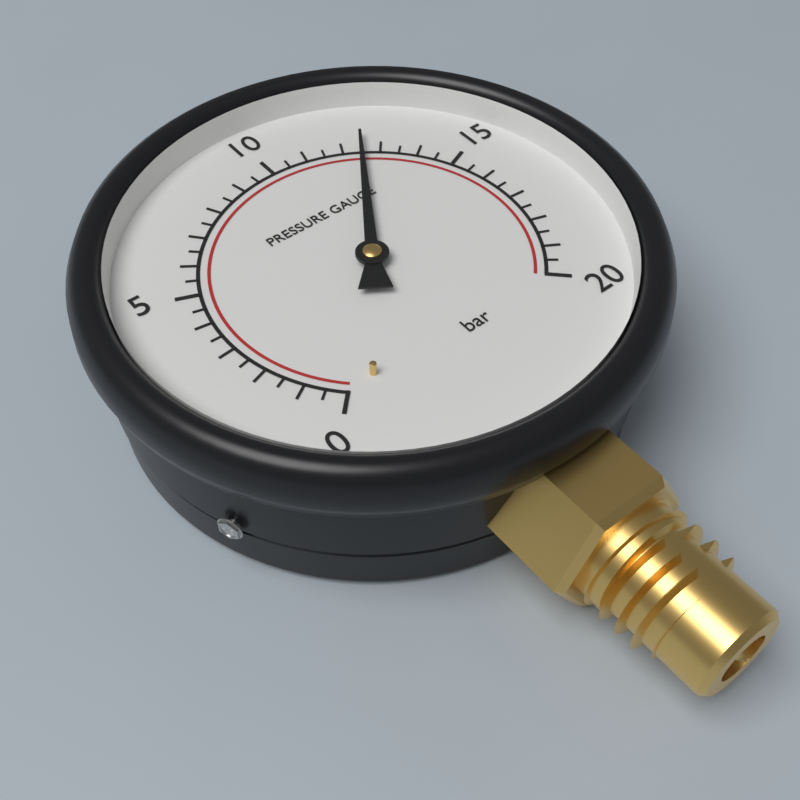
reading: 12.5 bar
